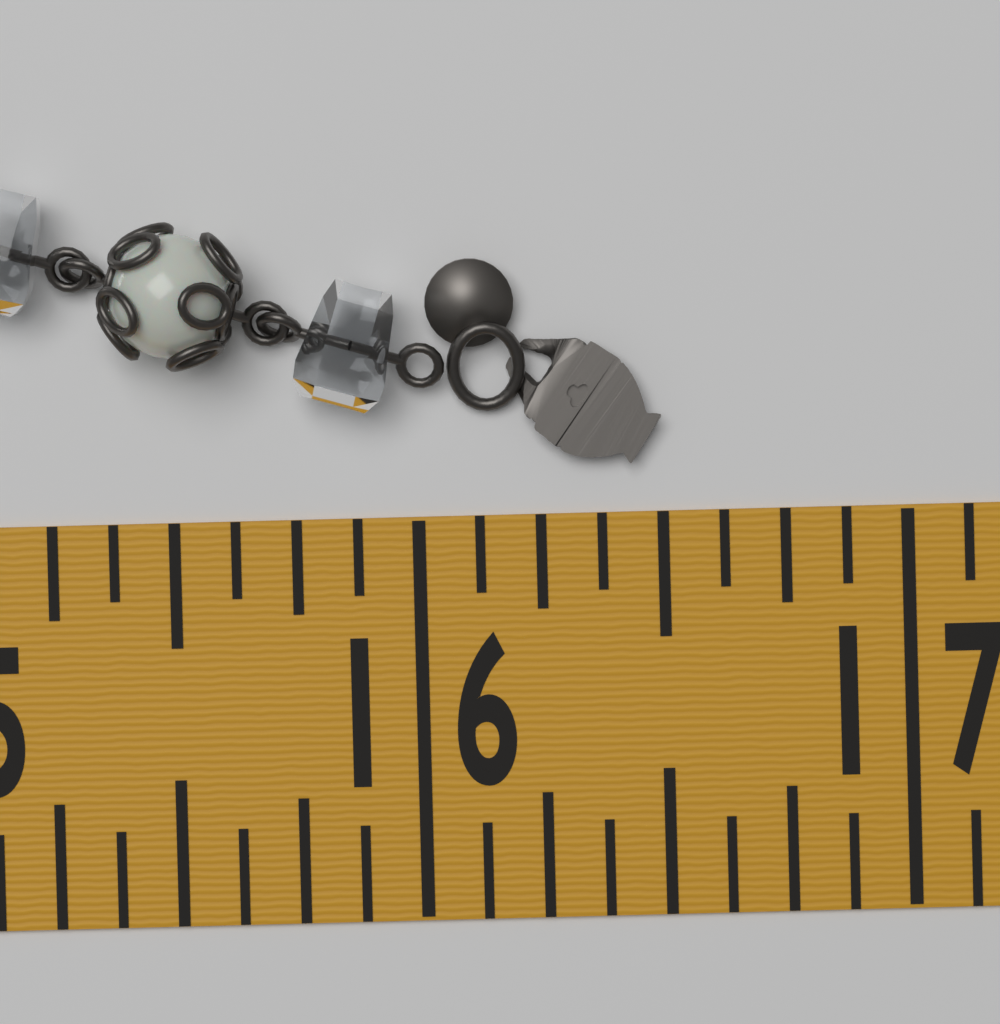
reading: 16.500 in
